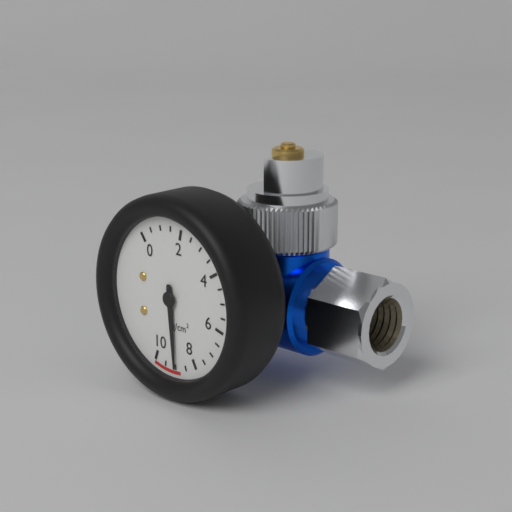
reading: 9.0 kg/cm²
